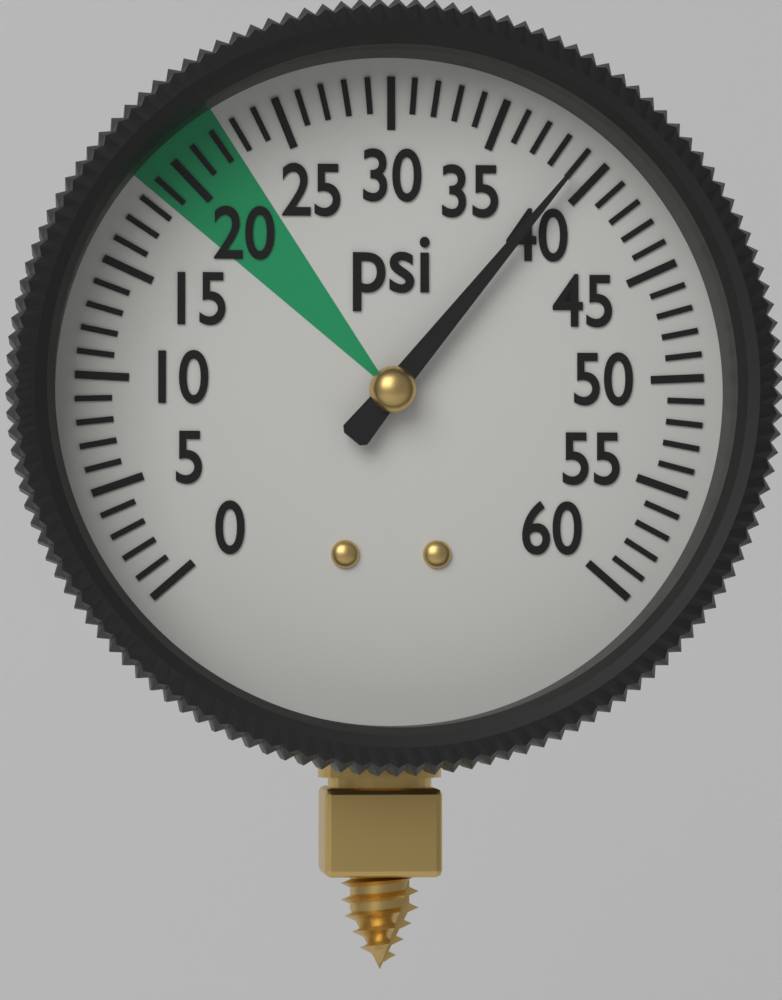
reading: 39 psi
